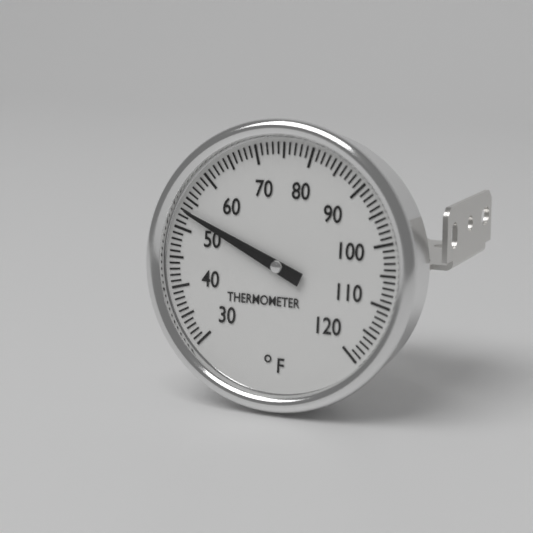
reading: 53 °F
